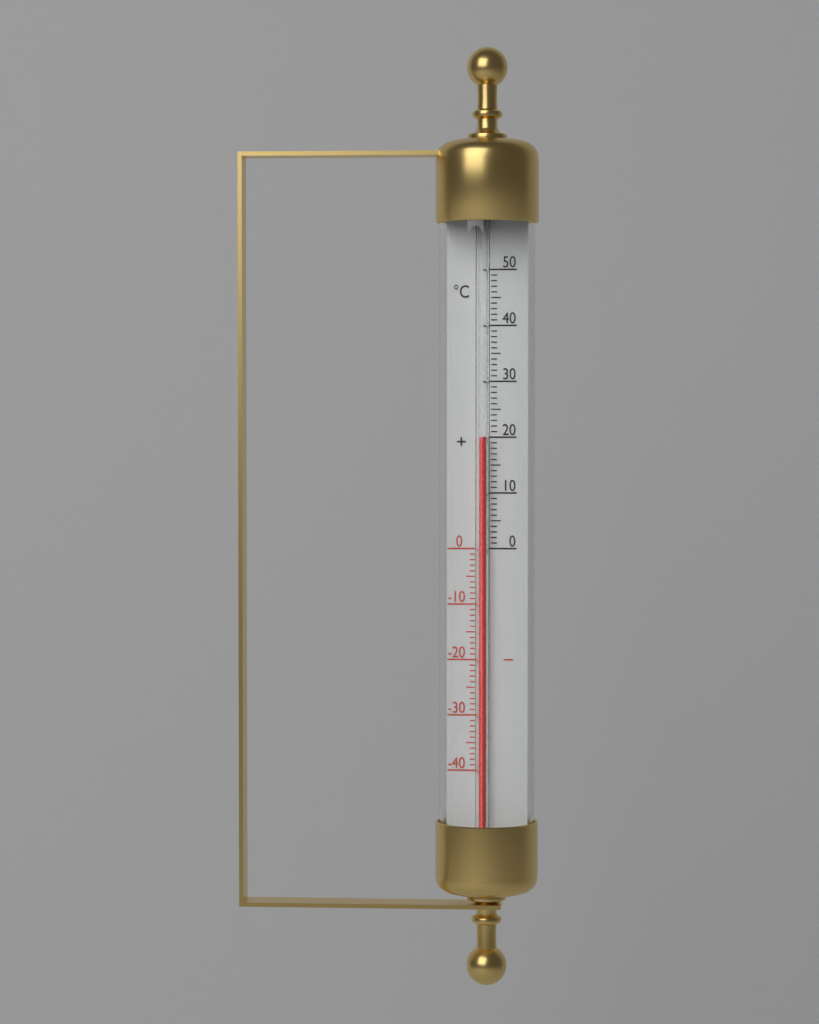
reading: 20 °C
